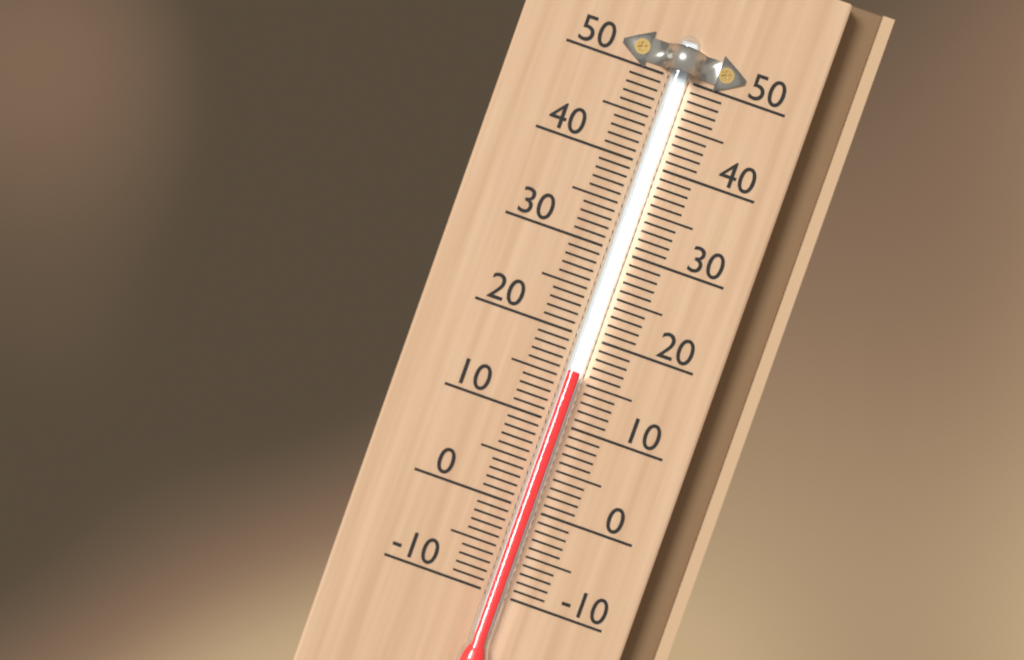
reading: 16 (no unit)
